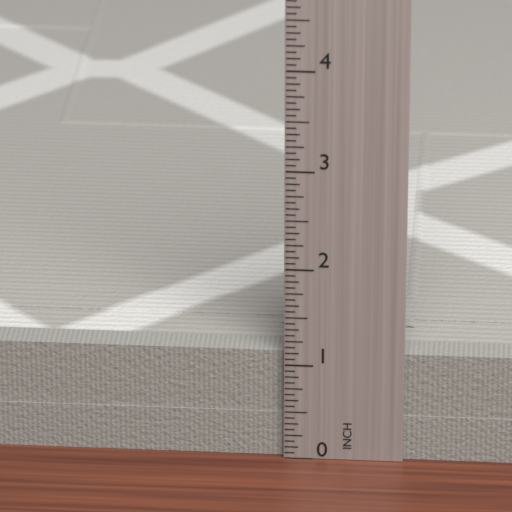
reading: 1.1250 in
